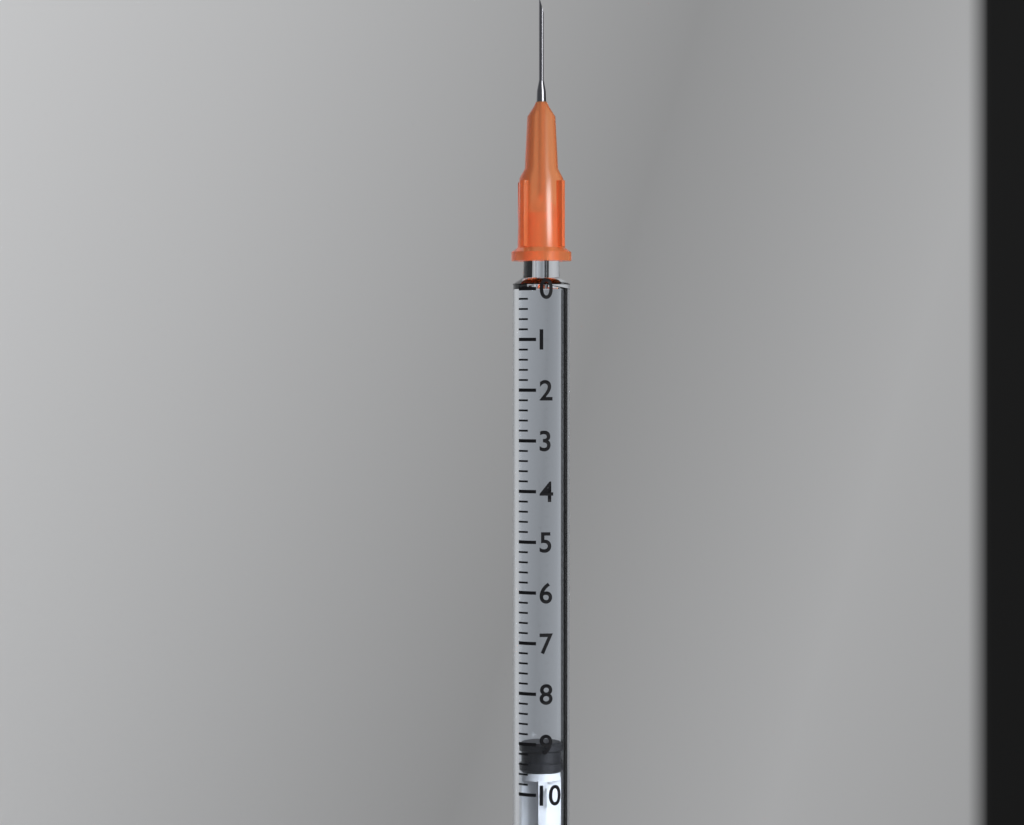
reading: 9.0 (no unit)
